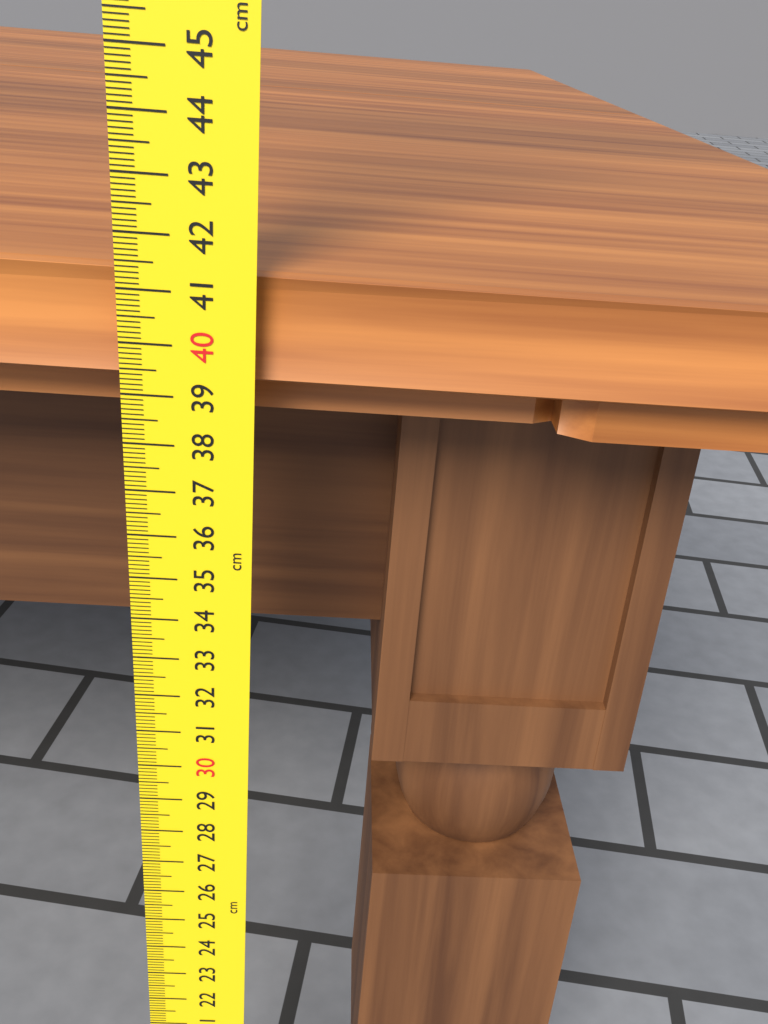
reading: 41.3 cm
